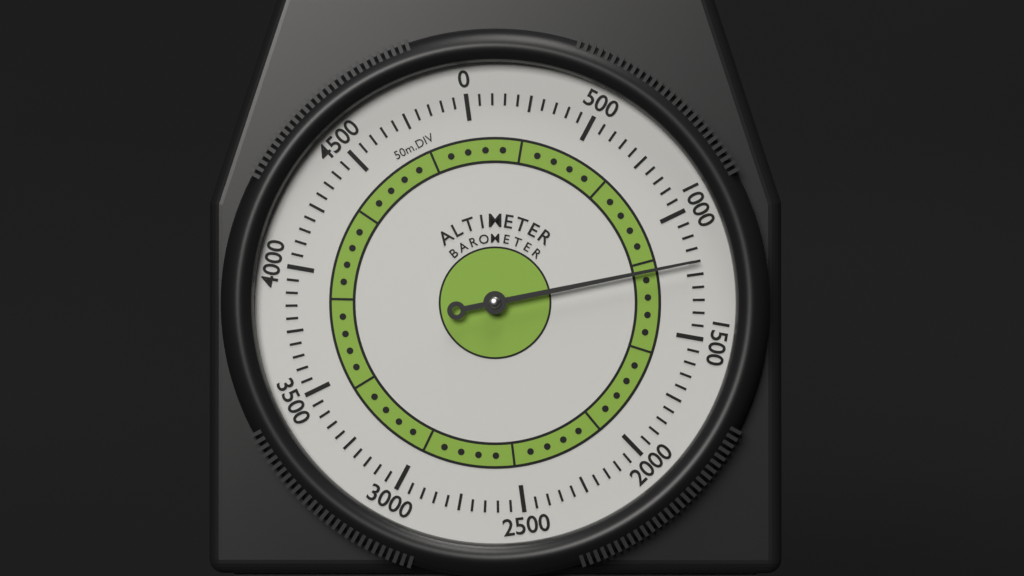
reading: 1200 m
